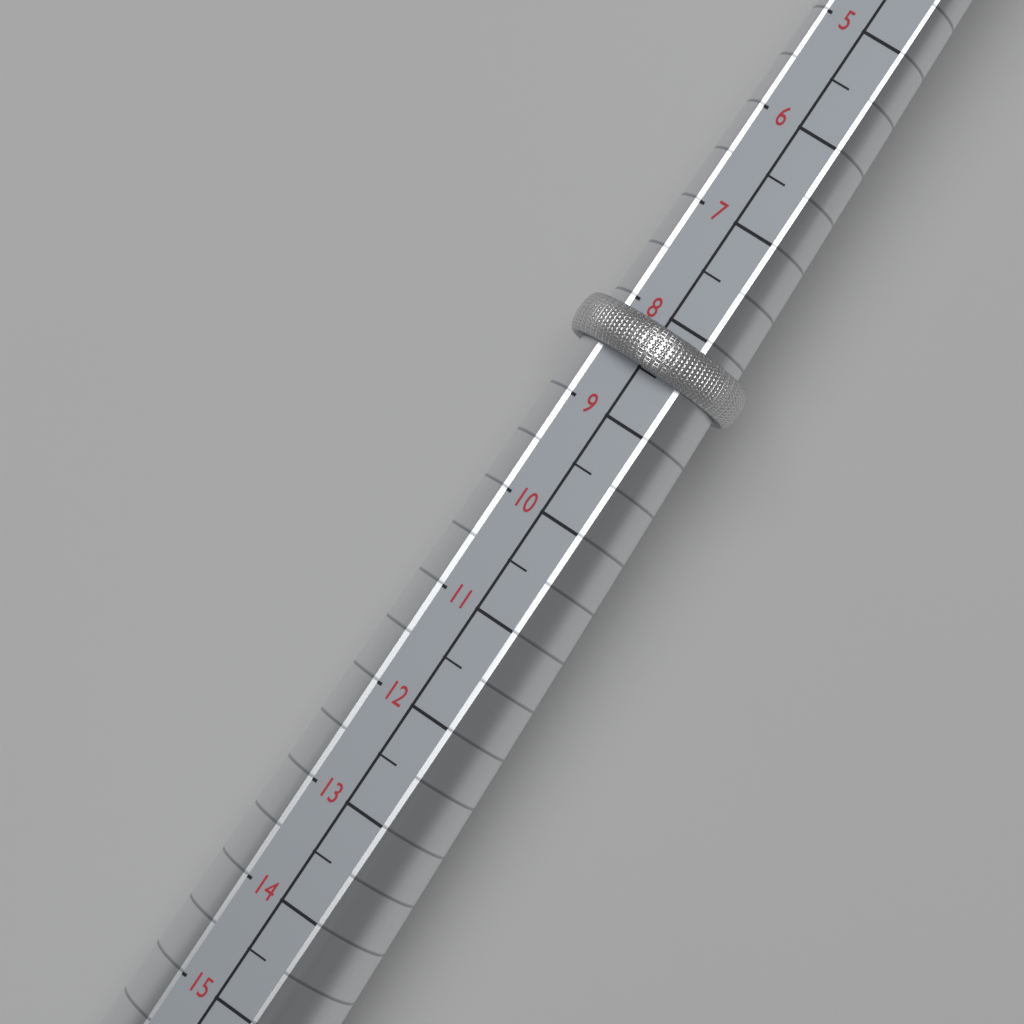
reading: 8.5 (no unit)
